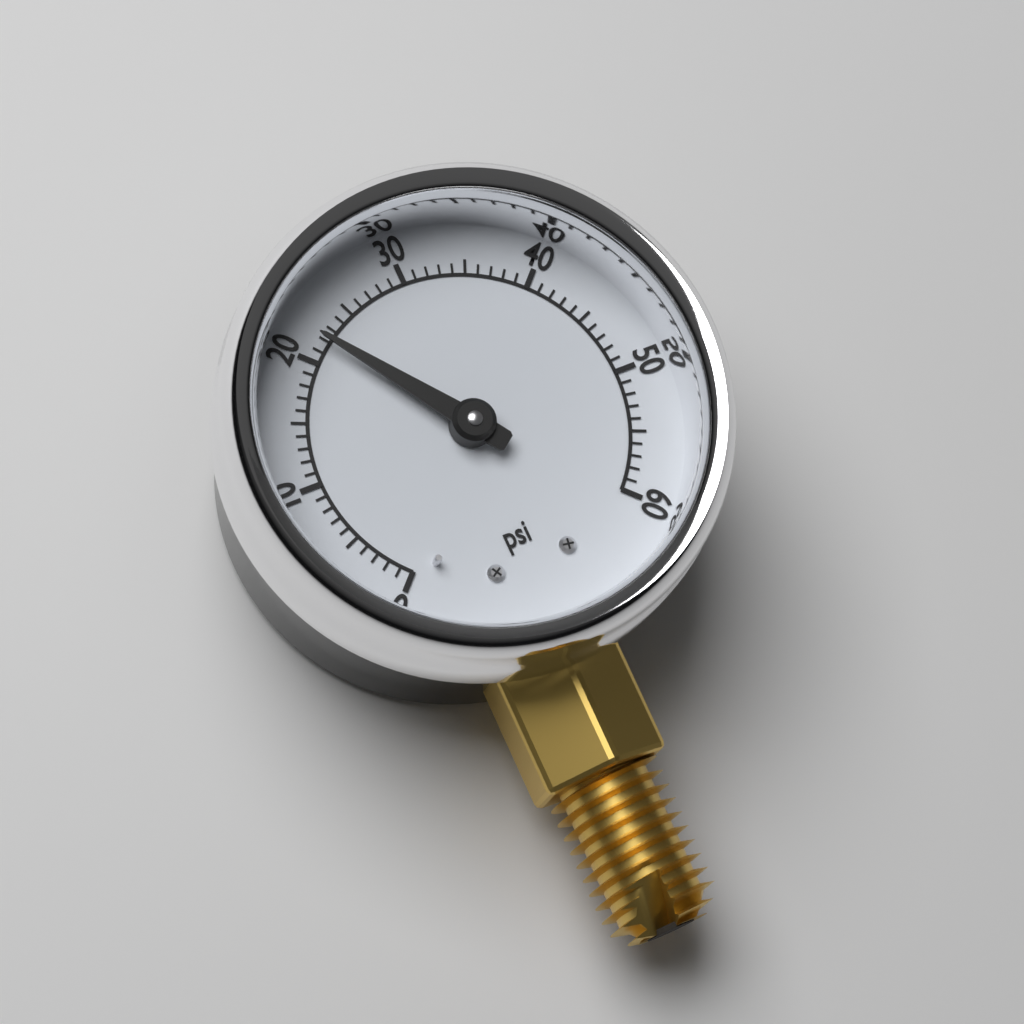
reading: 22 psi
